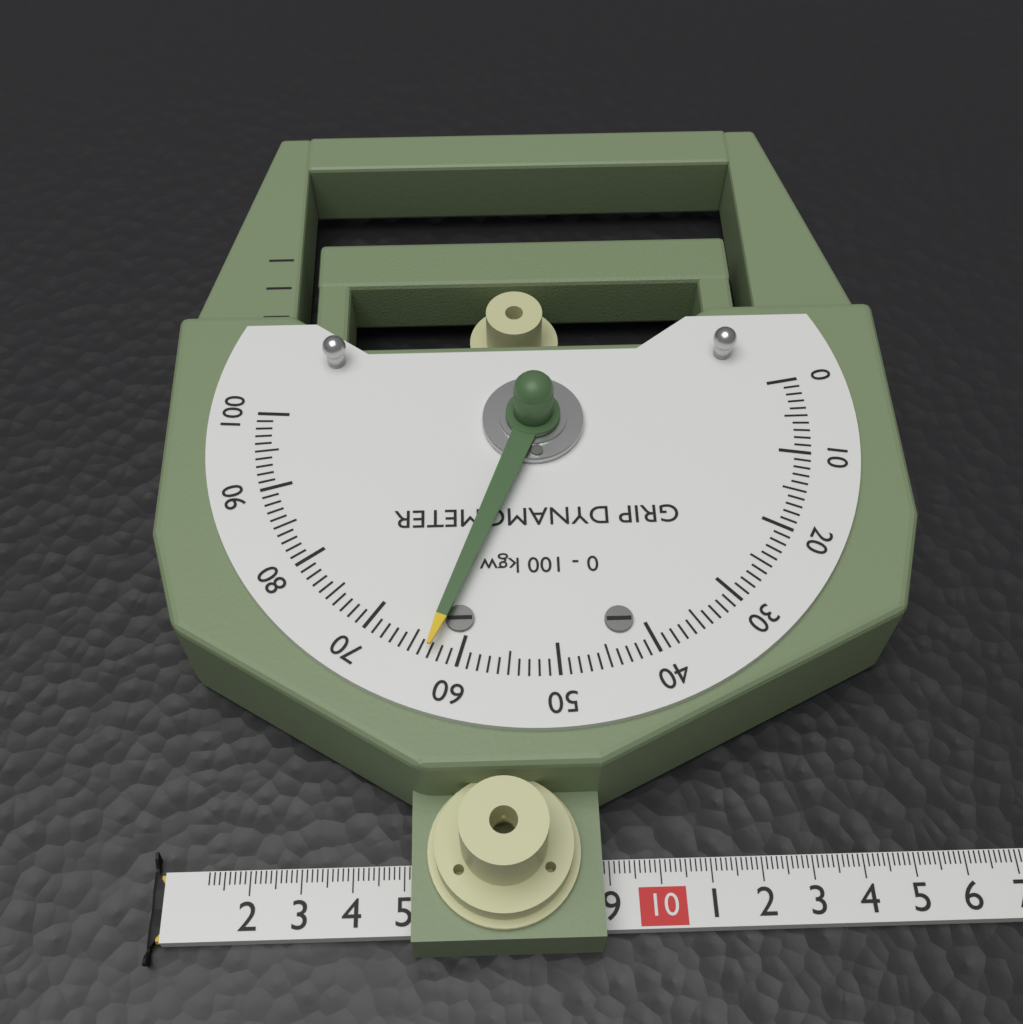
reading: 63 kgw
